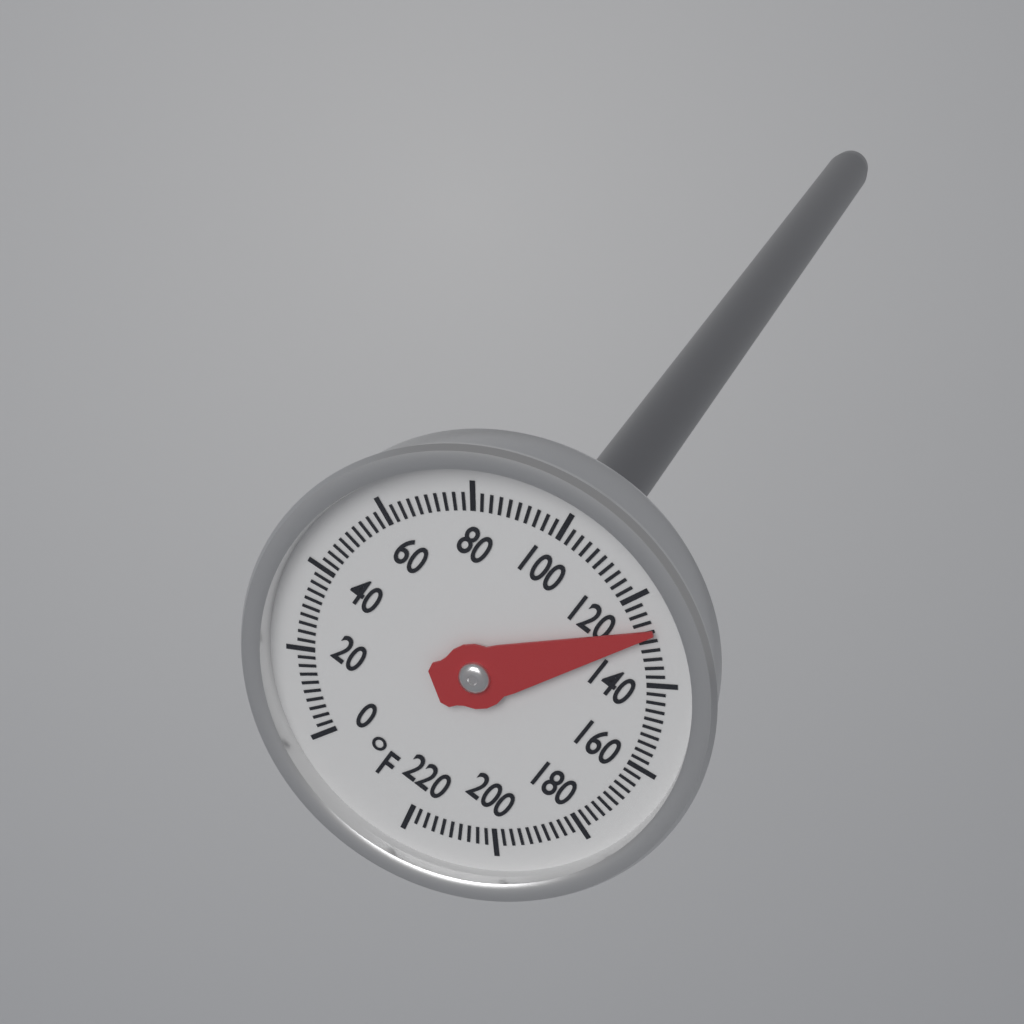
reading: 128 °F
